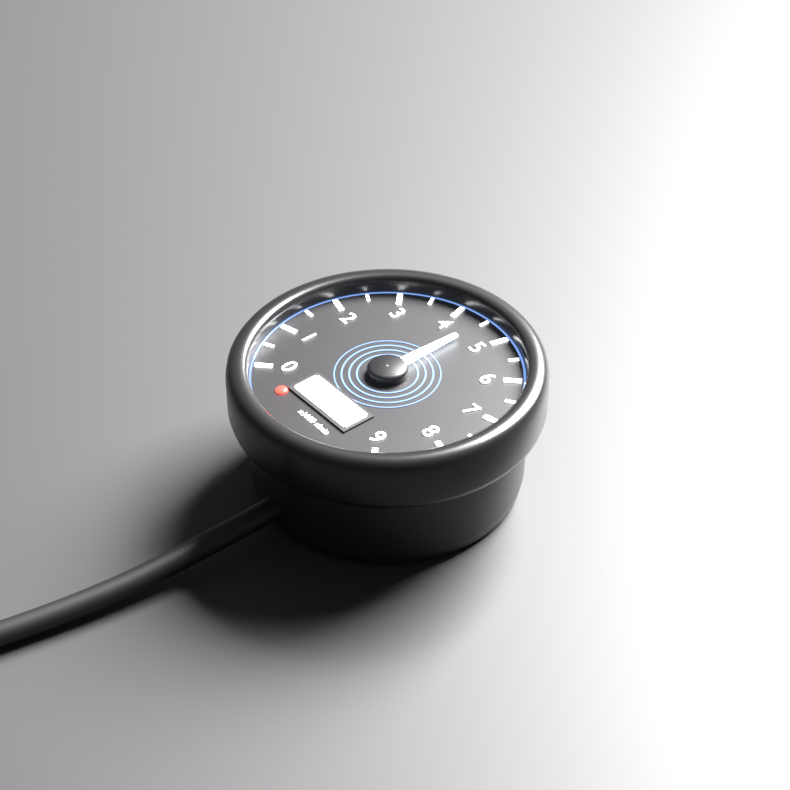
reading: 4.5 x1000 r/min
